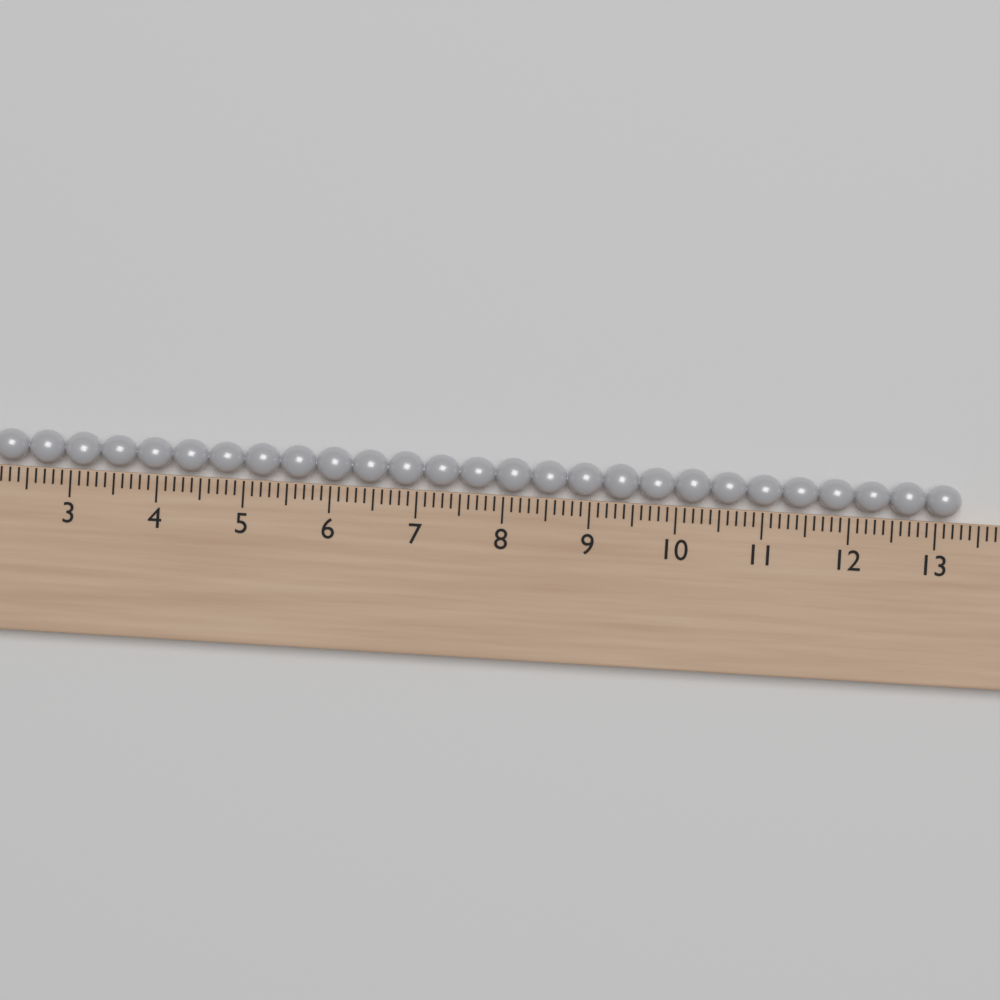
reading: 13.3 (no unit)
